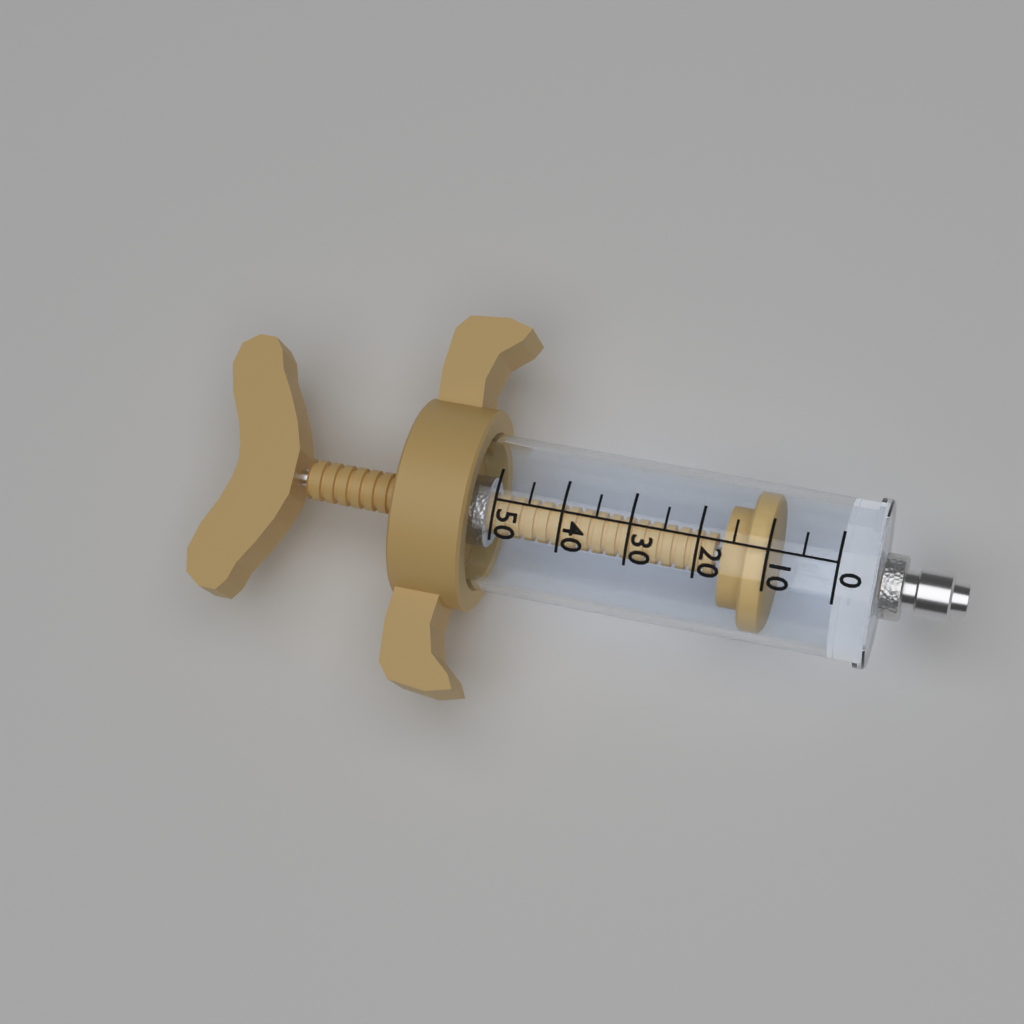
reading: 10 (no unit)
